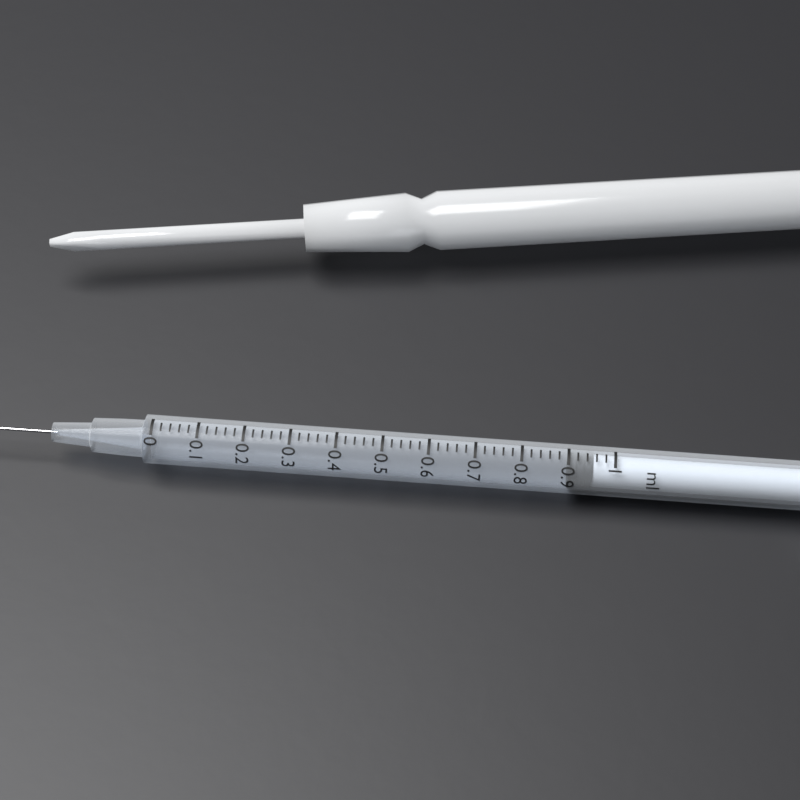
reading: 0.90 ml
